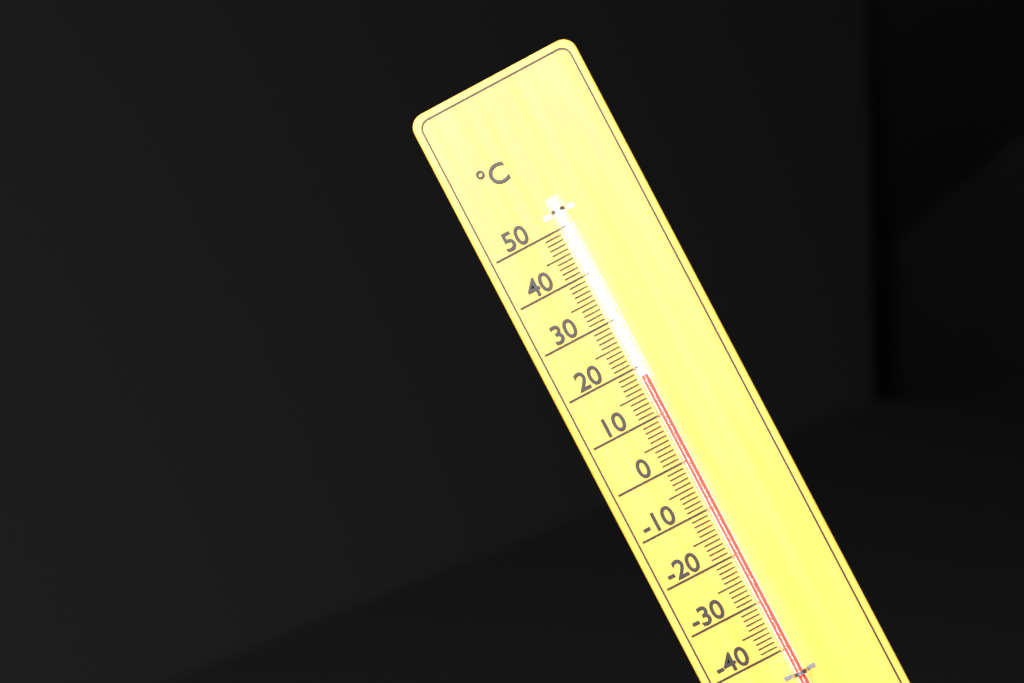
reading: 18 °C
